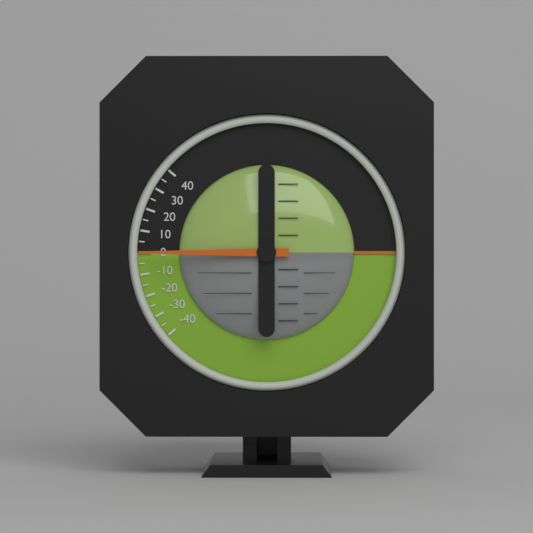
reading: 0 (no unit)
